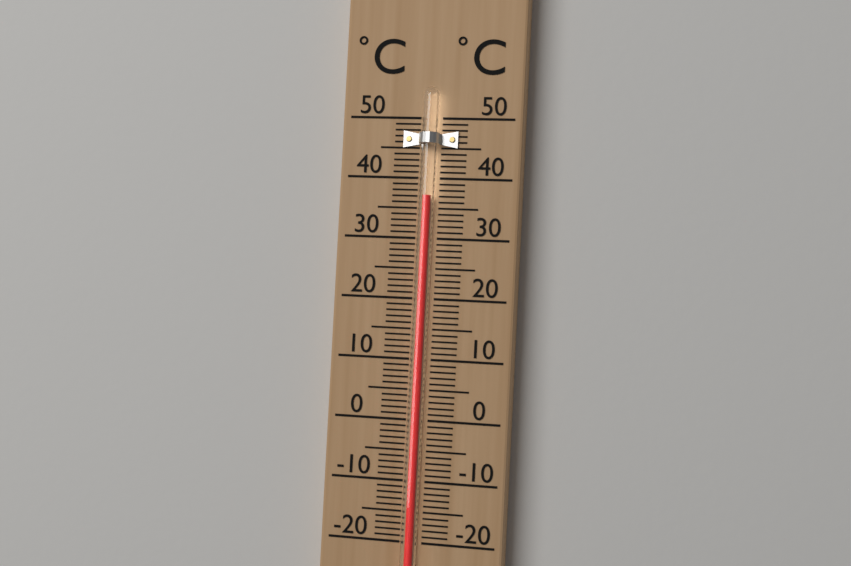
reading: 37 °C
